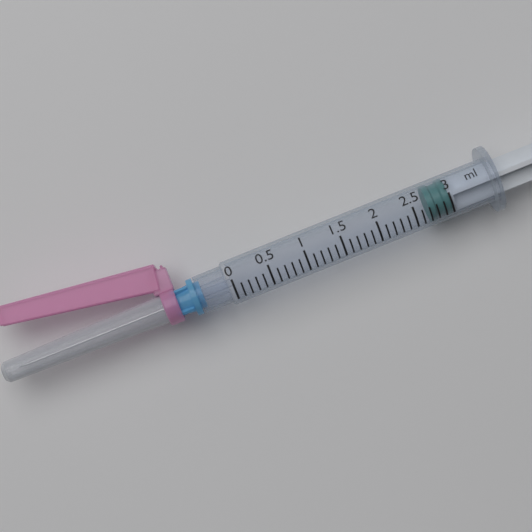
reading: 2.7 ml
